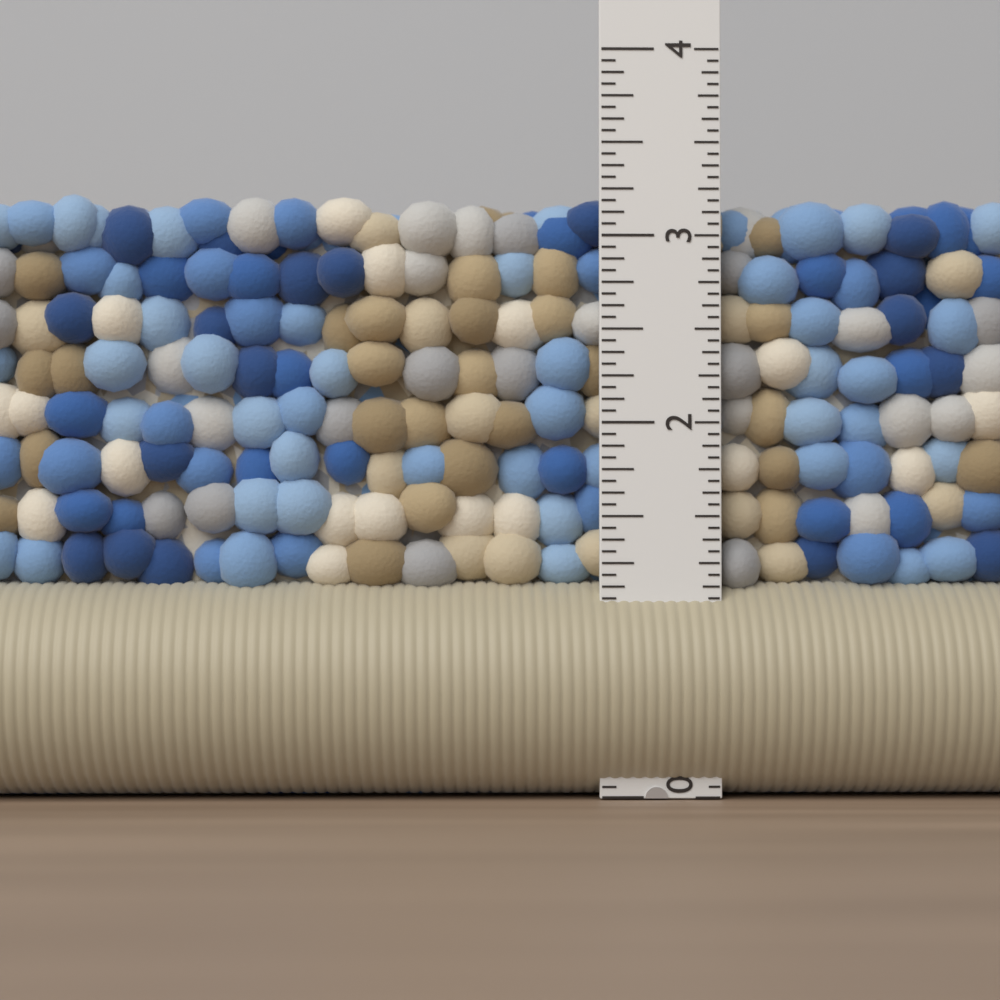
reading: 3.2500 in
